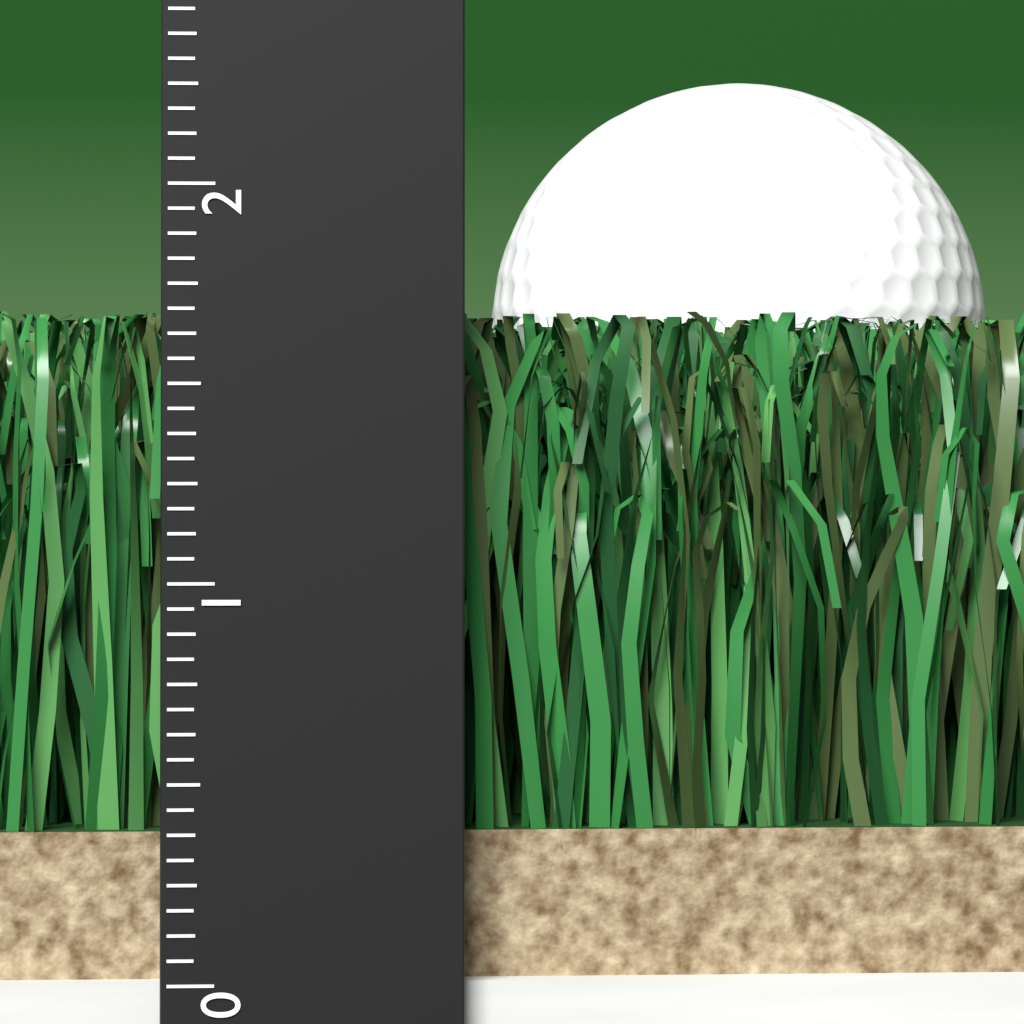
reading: 1.6875 (no unit)
